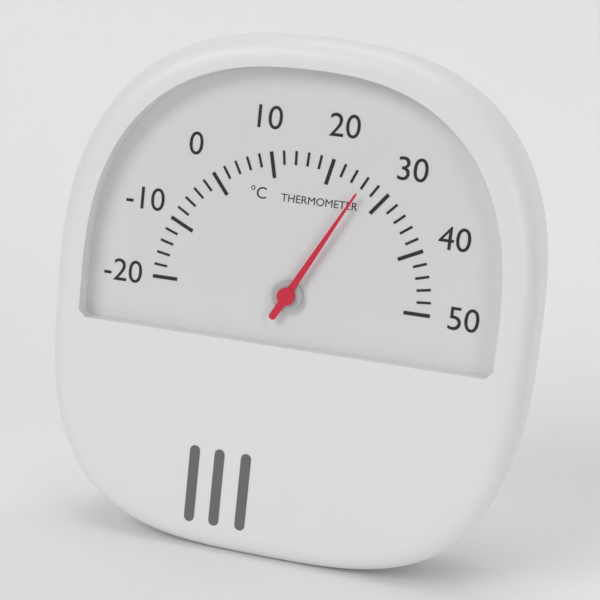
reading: 26 °C
